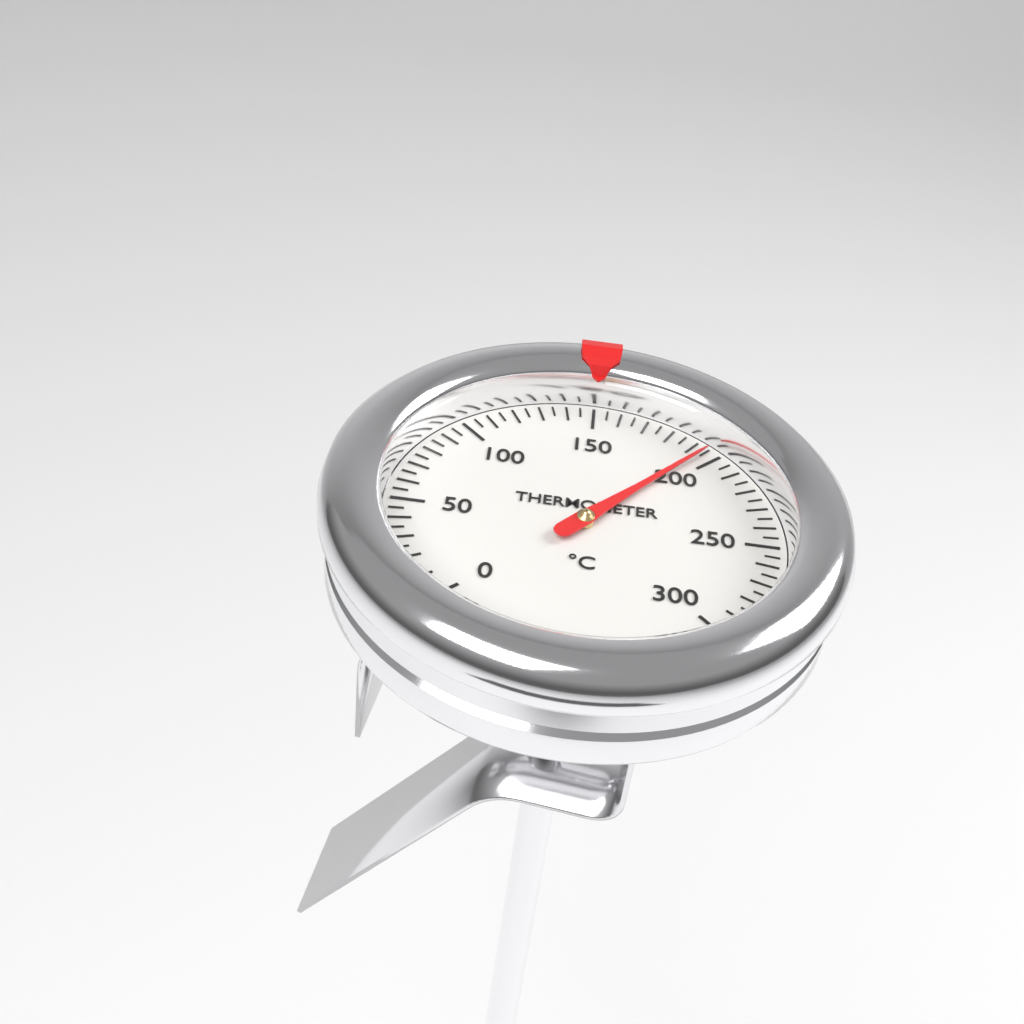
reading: 195 °C
